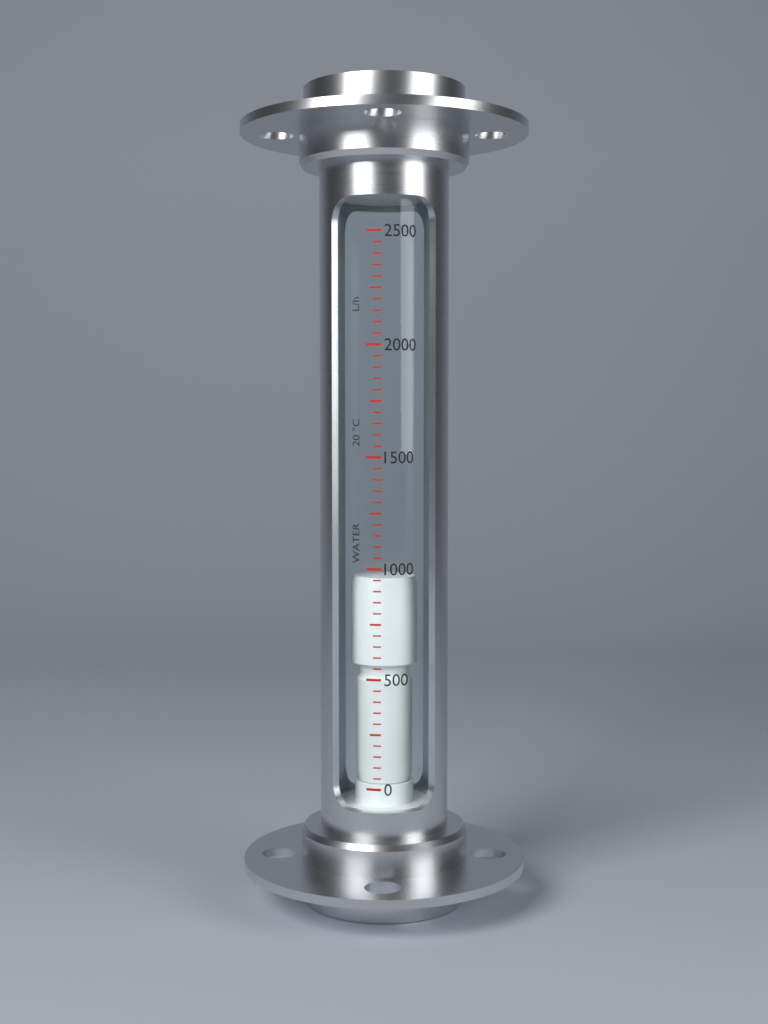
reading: 950 L/h
